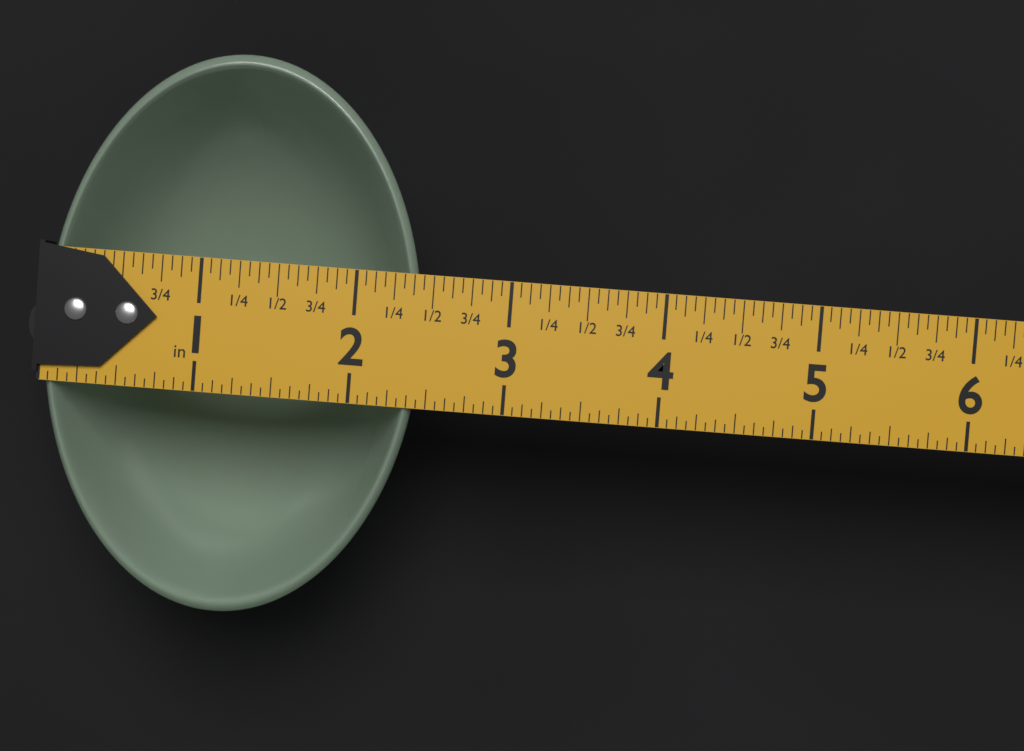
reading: 2.4375 in
